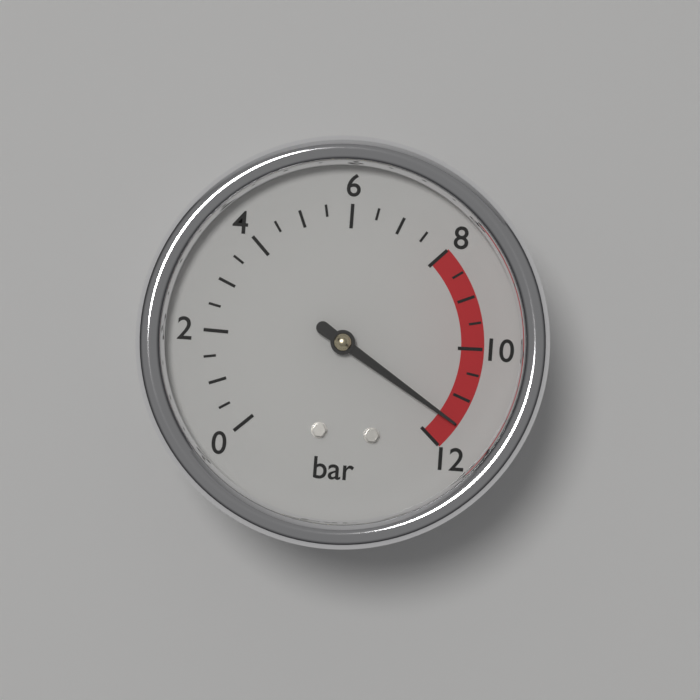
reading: 11.5 bar
